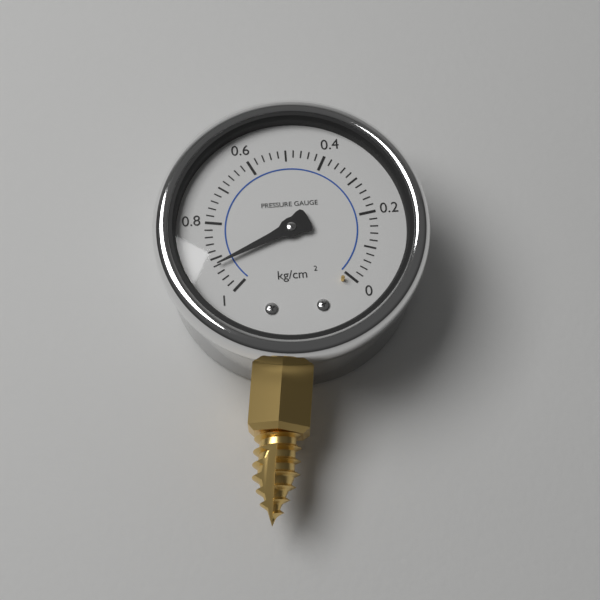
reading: 0.92 kg/cm²
